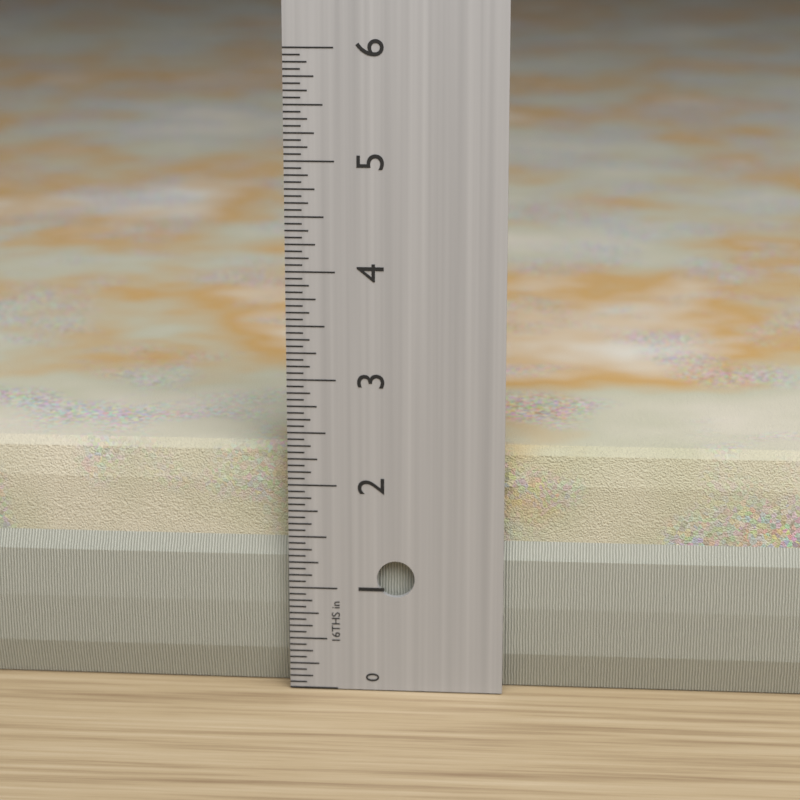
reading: 2.3125 in
